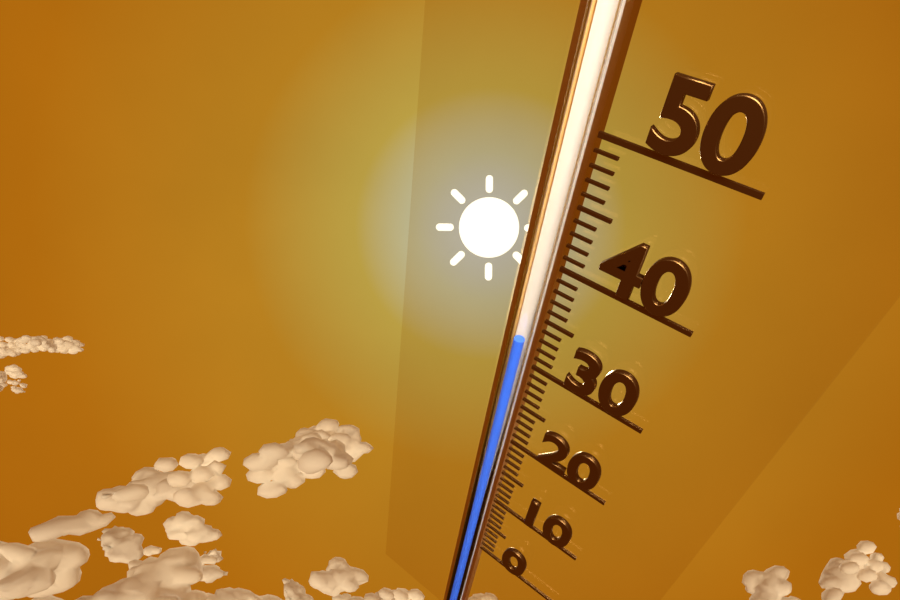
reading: 32 (no unit)
